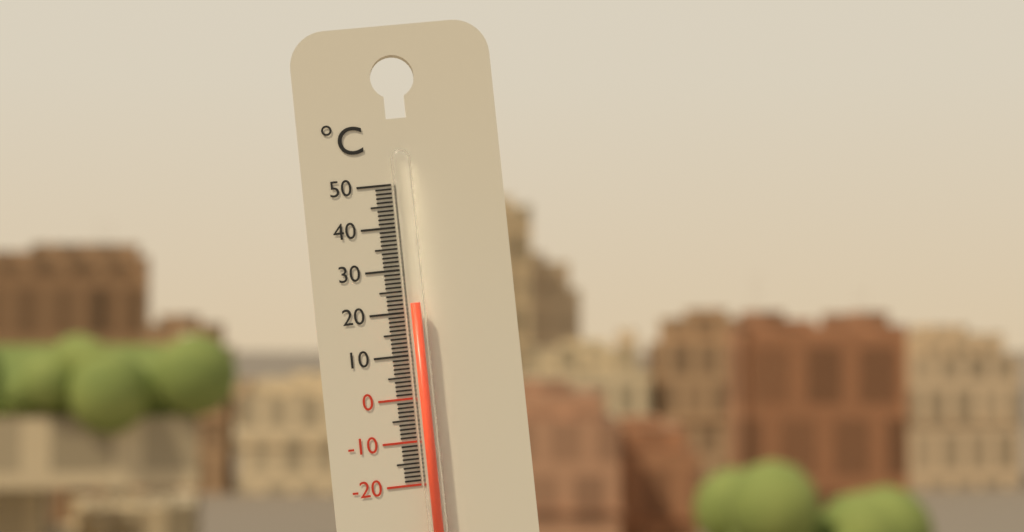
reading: 22 °C
